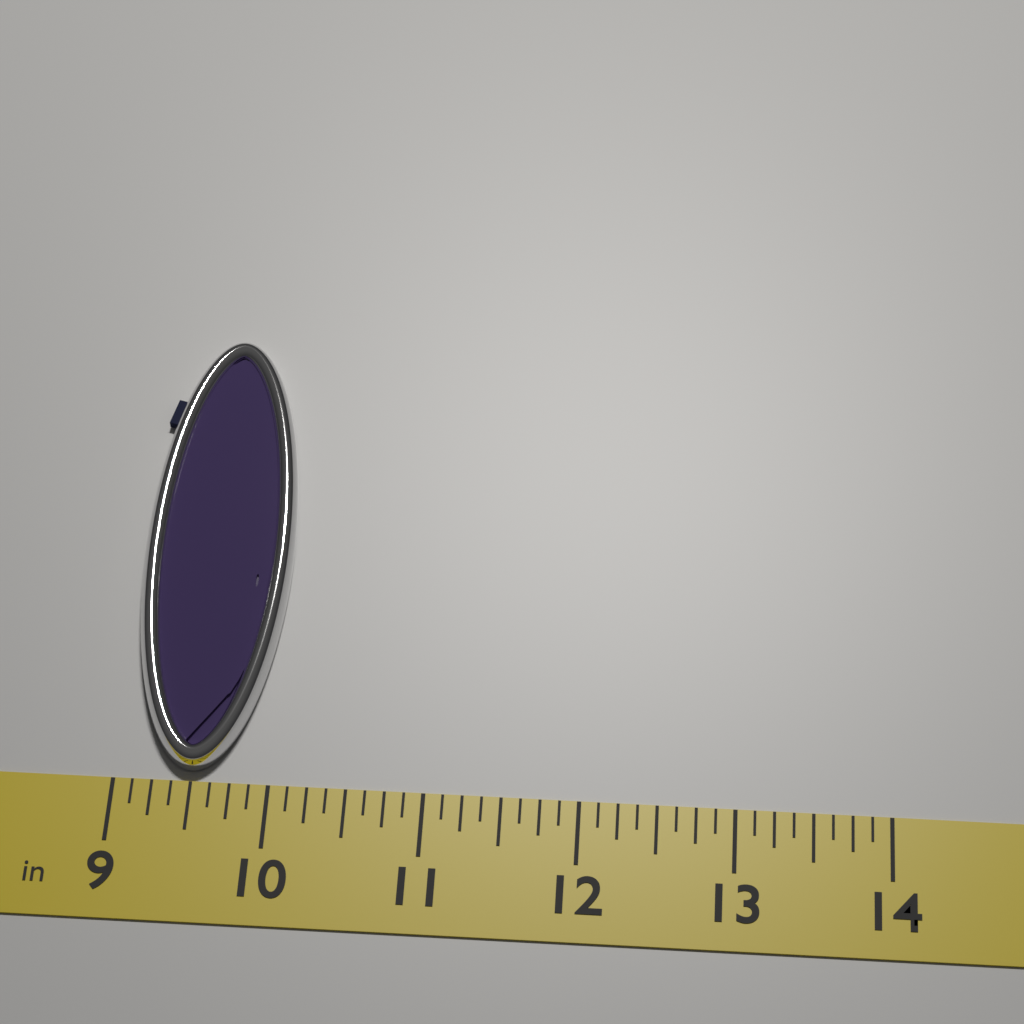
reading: 10.000 in
